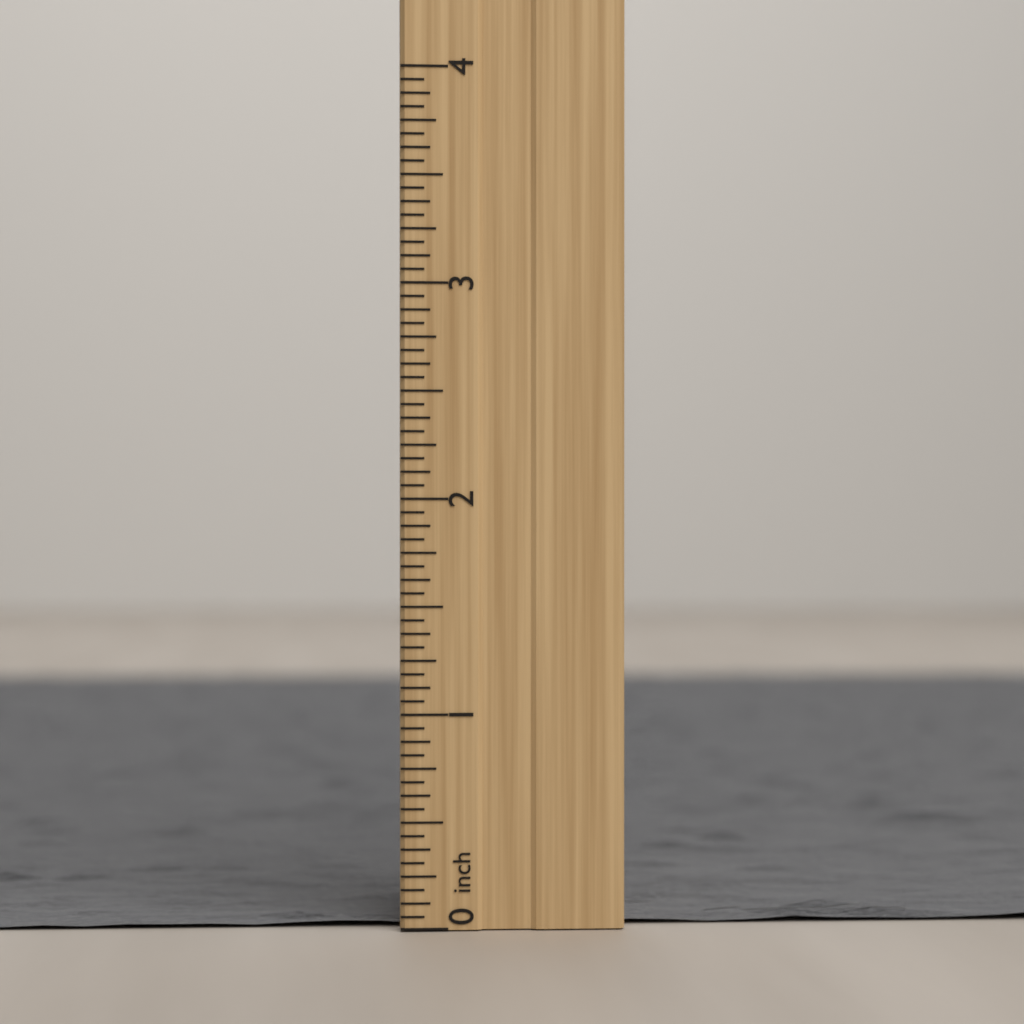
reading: 0.0625 inch
